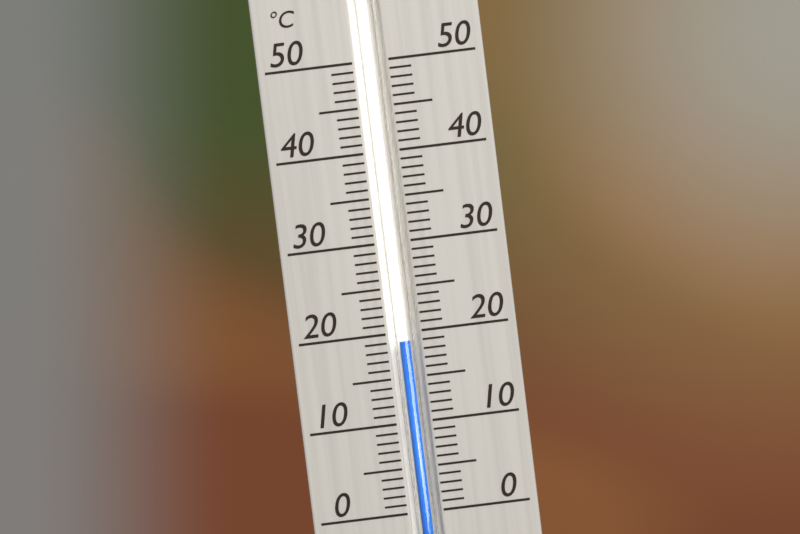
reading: 19 °C
